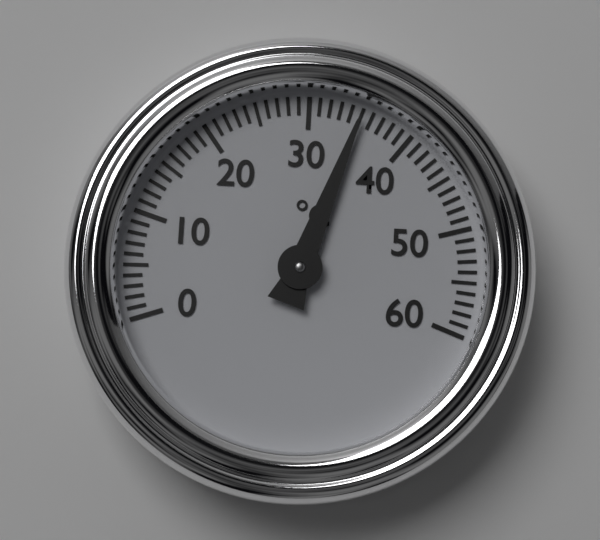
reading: 35 °C
